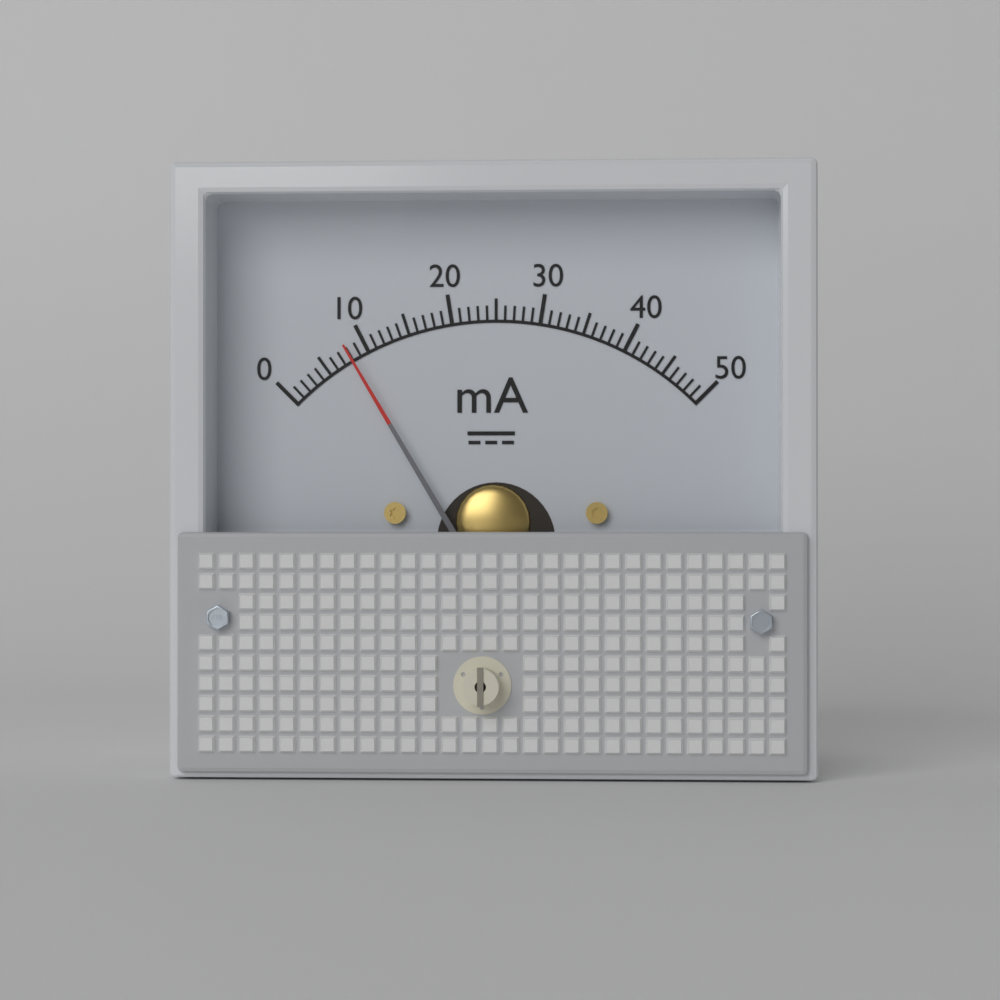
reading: 8 mA
